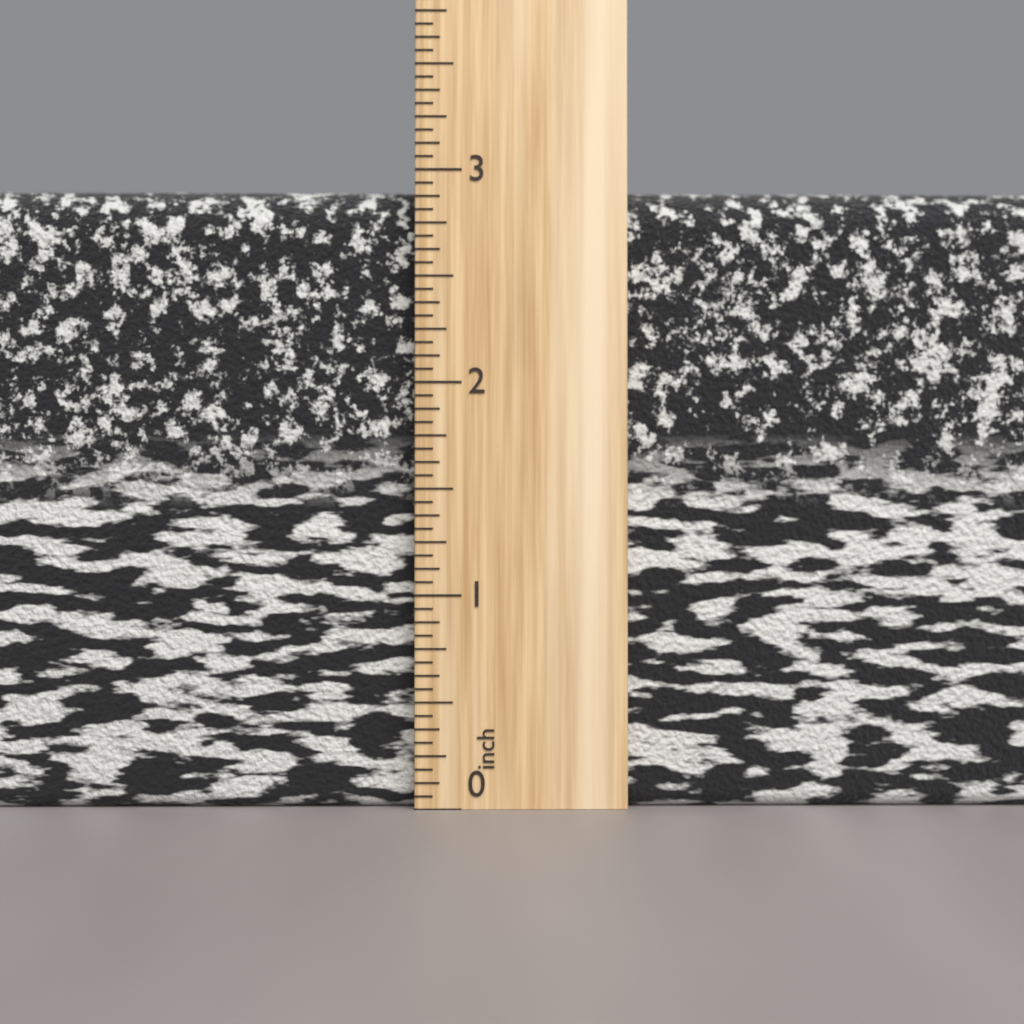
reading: 2.9375 inch
